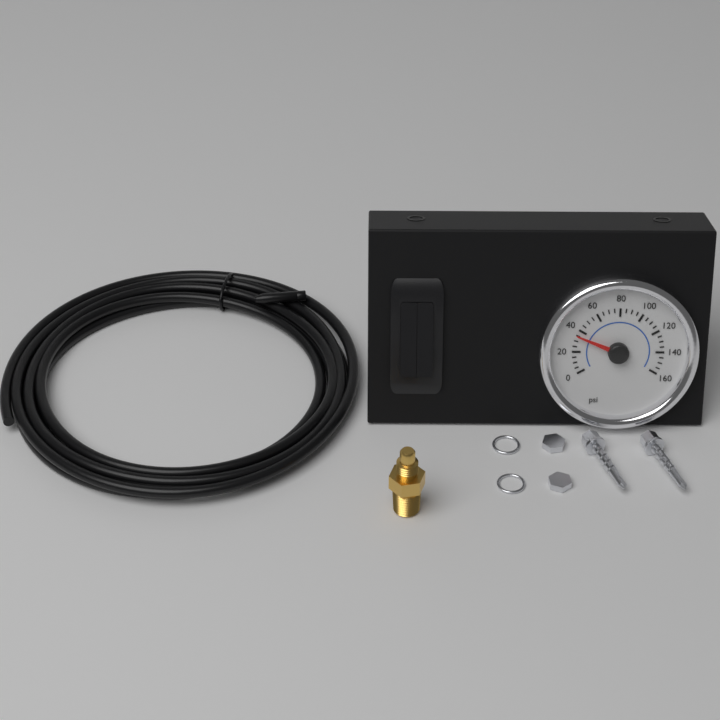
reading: 35 psi
